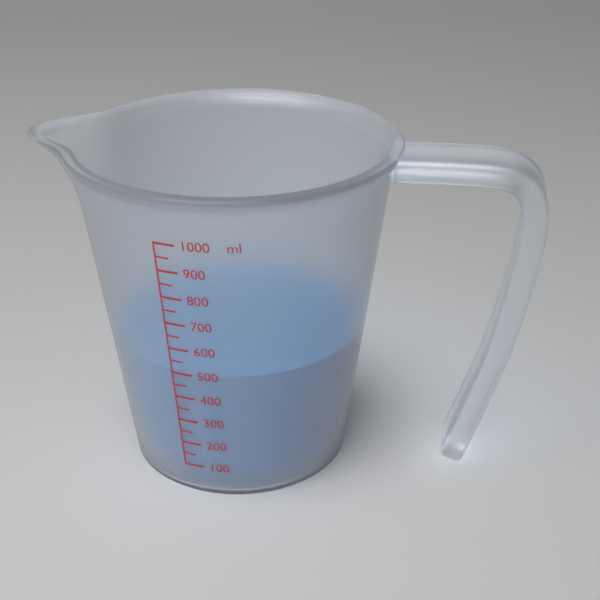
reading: 500 ml
